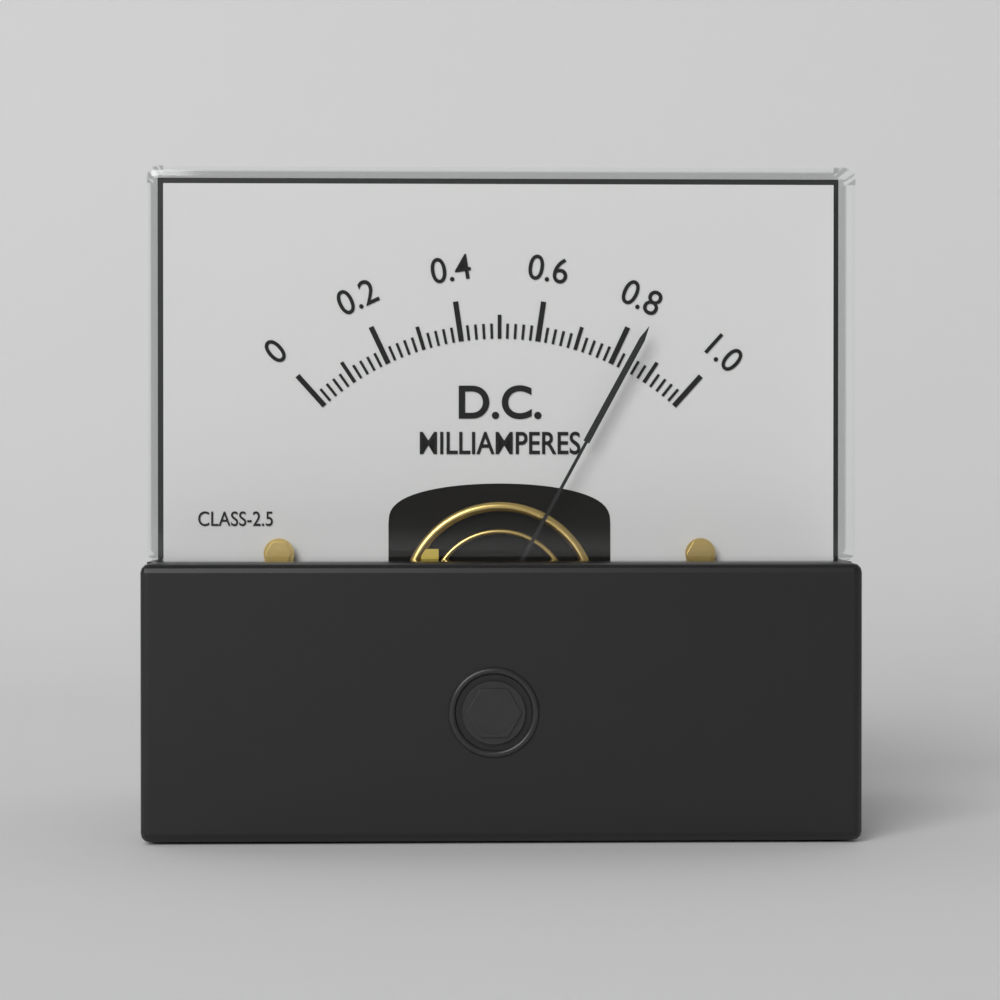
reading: 0.84 mA
